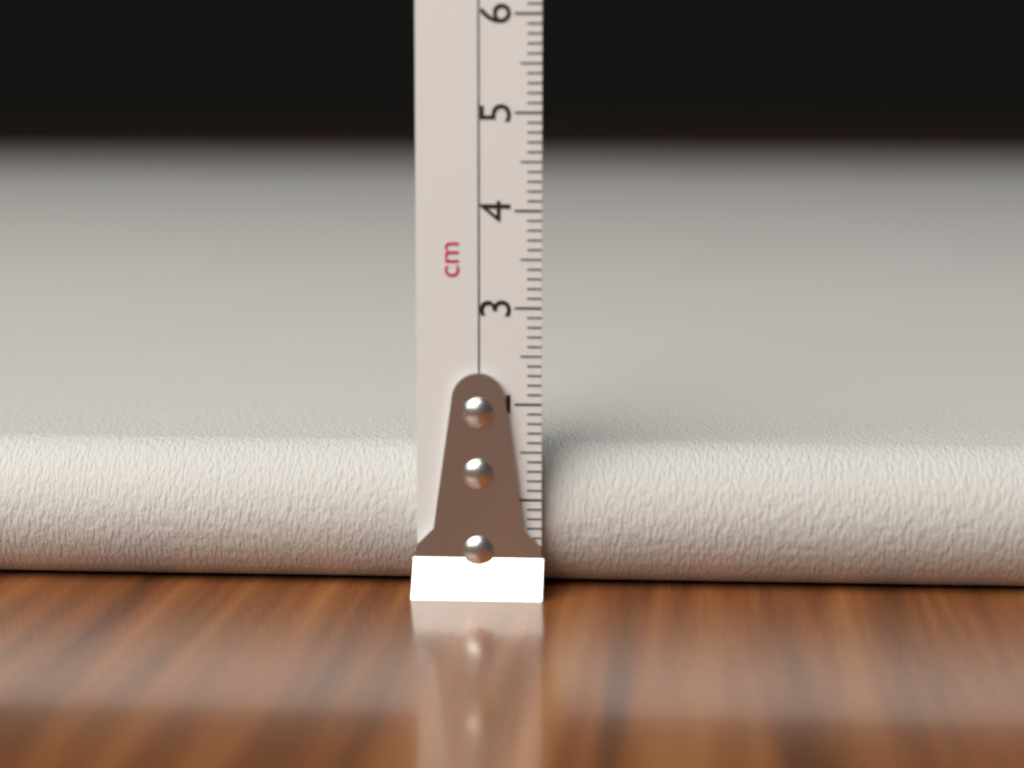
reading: 1.5 cm
